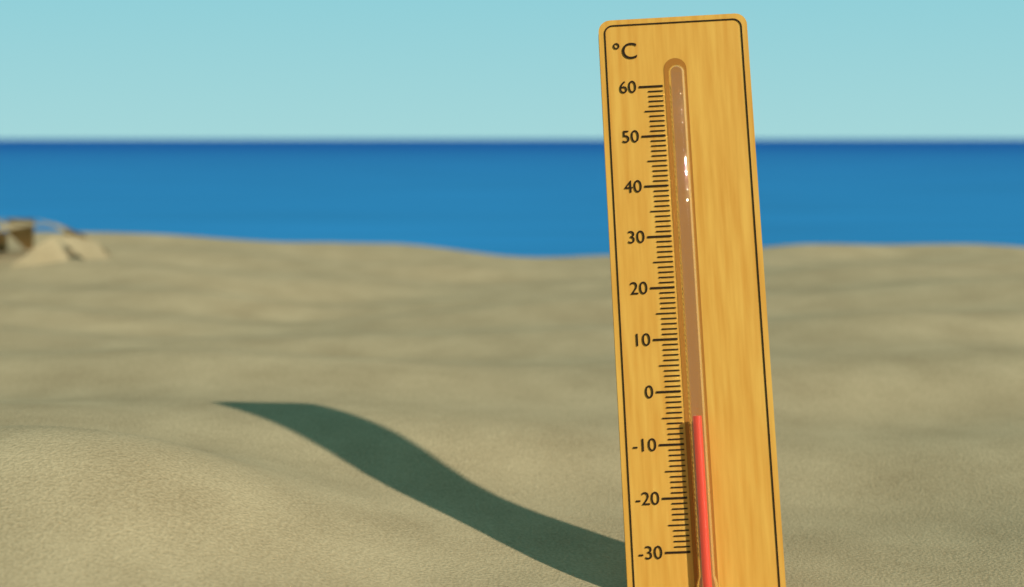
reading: -5 °C
